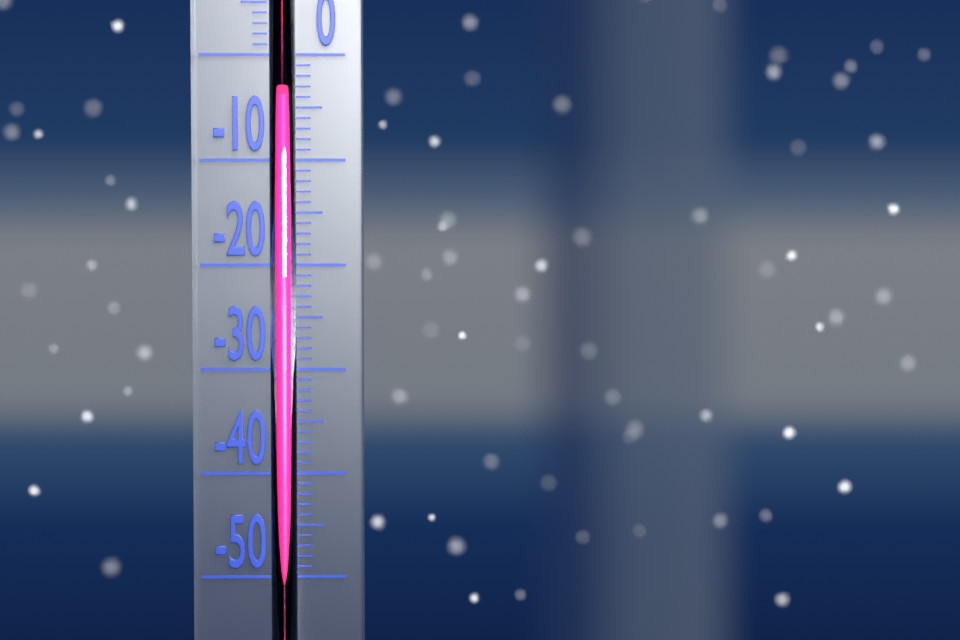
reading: -4 °C
